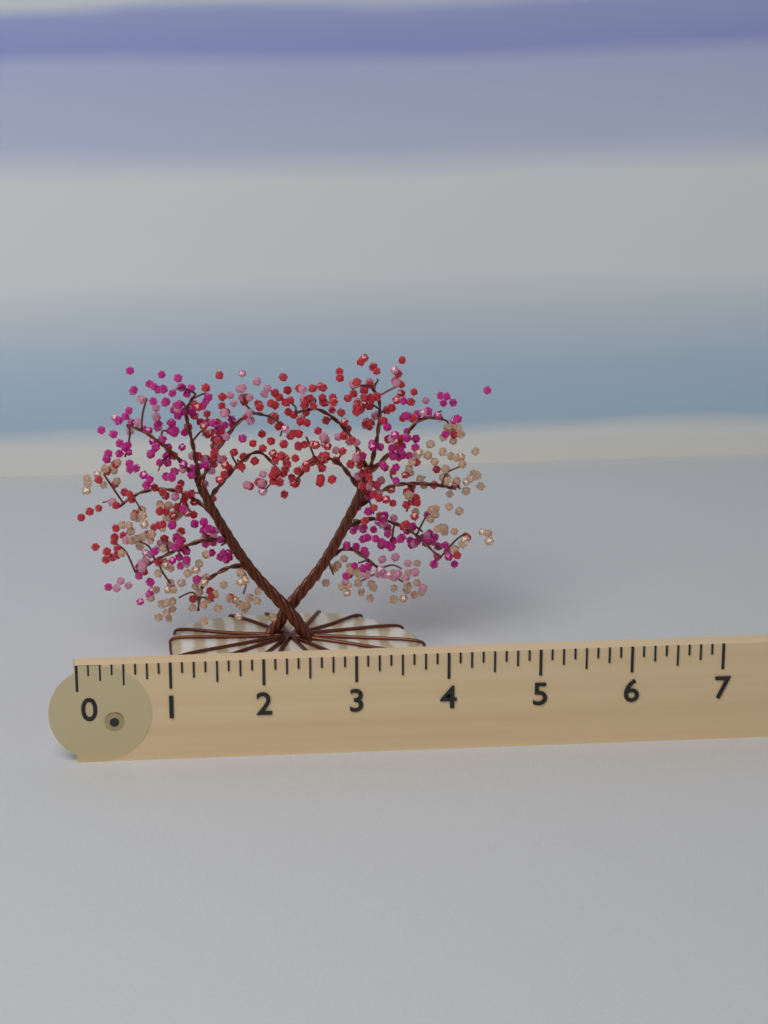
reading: 4.750 (no unit)
